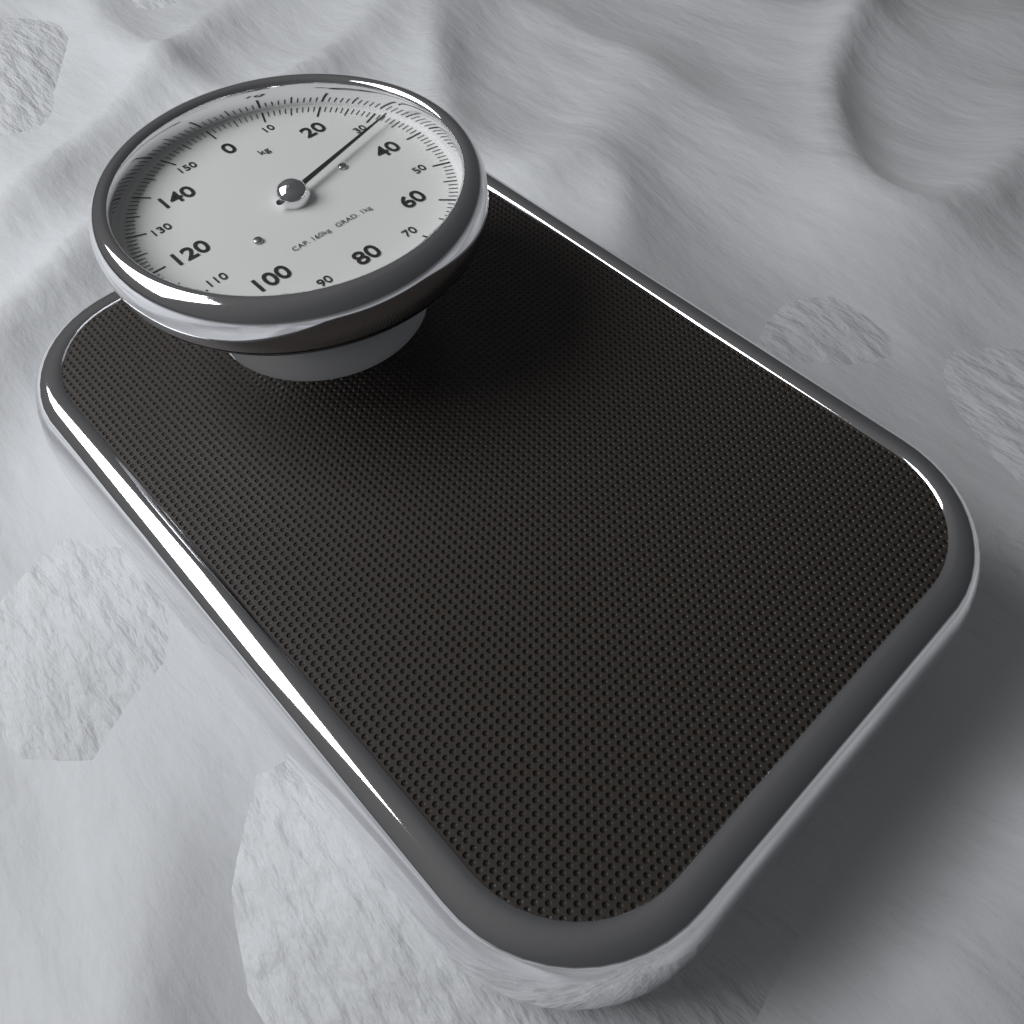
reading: 33 kg
